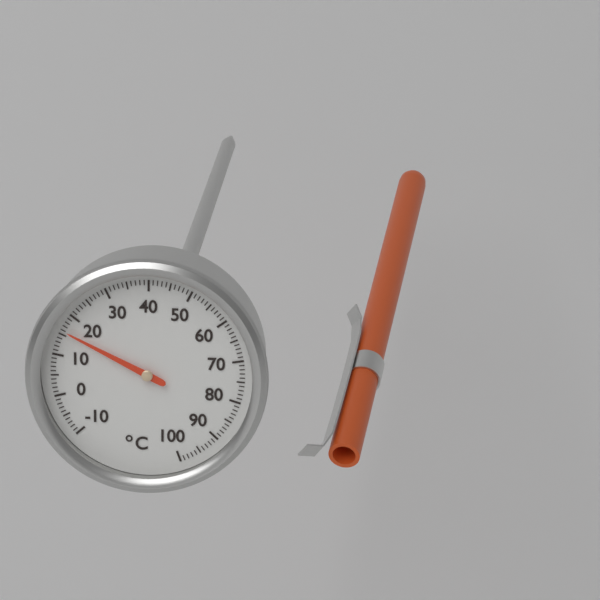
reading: 16 °C
